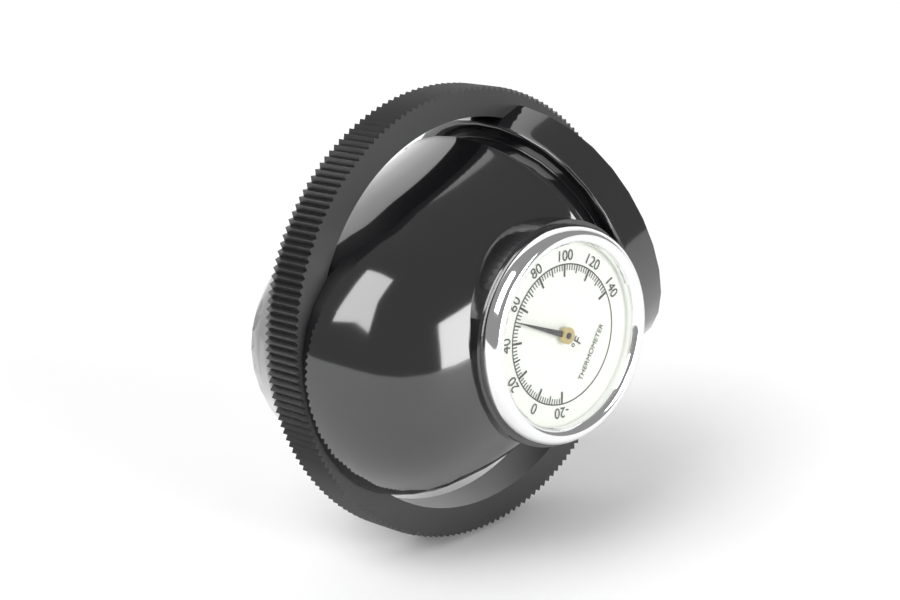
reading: 52 °F
